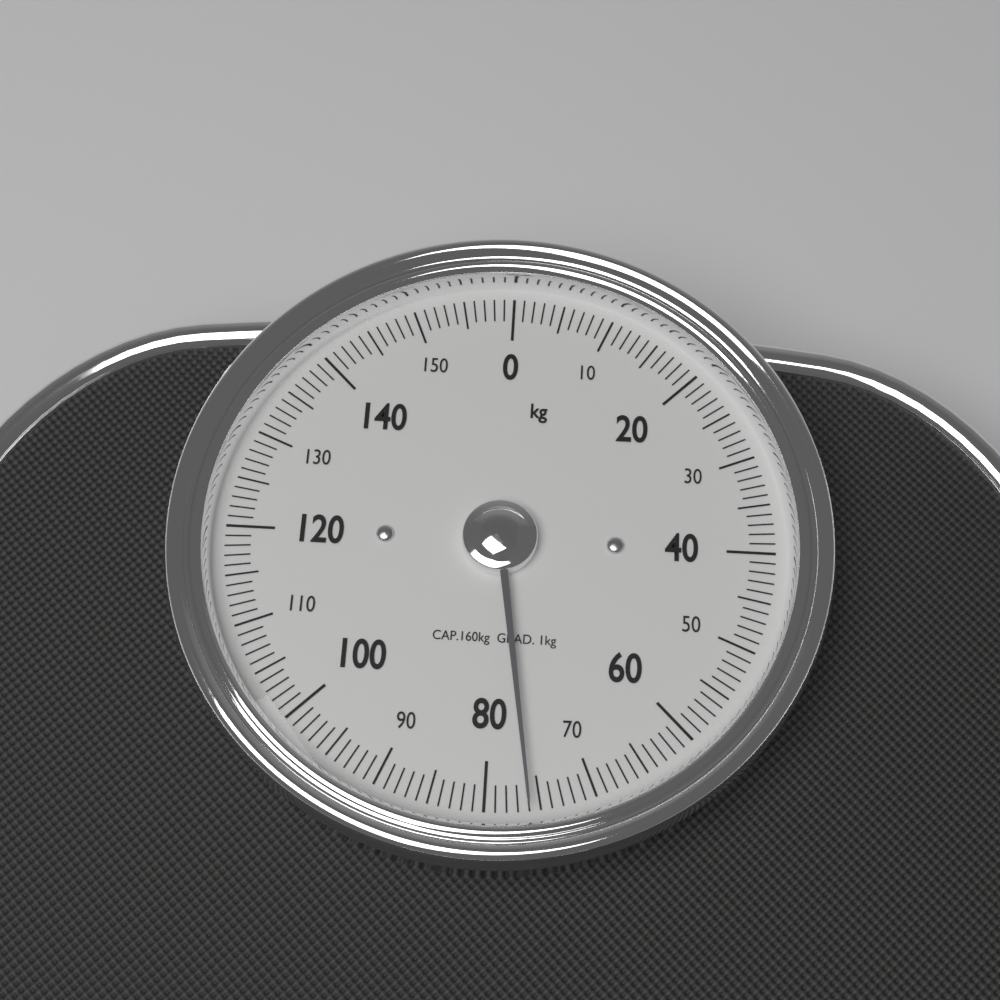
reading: 76 kg
